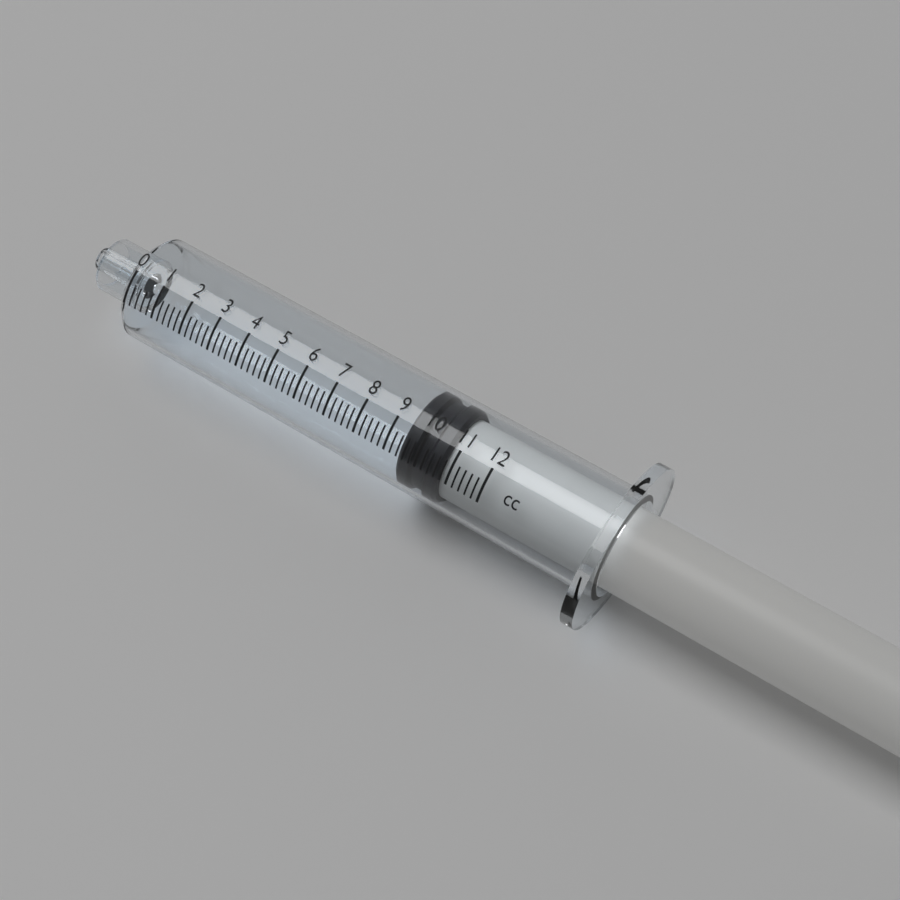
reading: 9.4 cc
